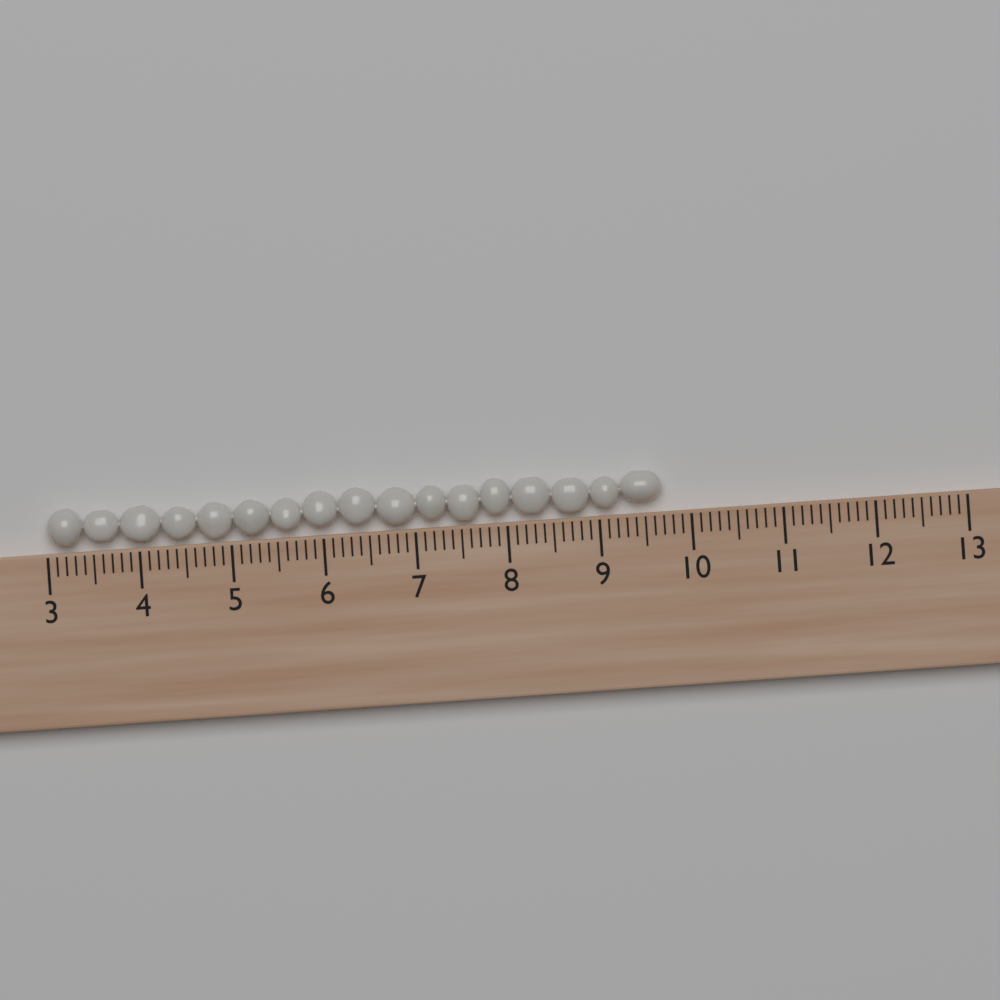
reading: 9.7 (no unit)
